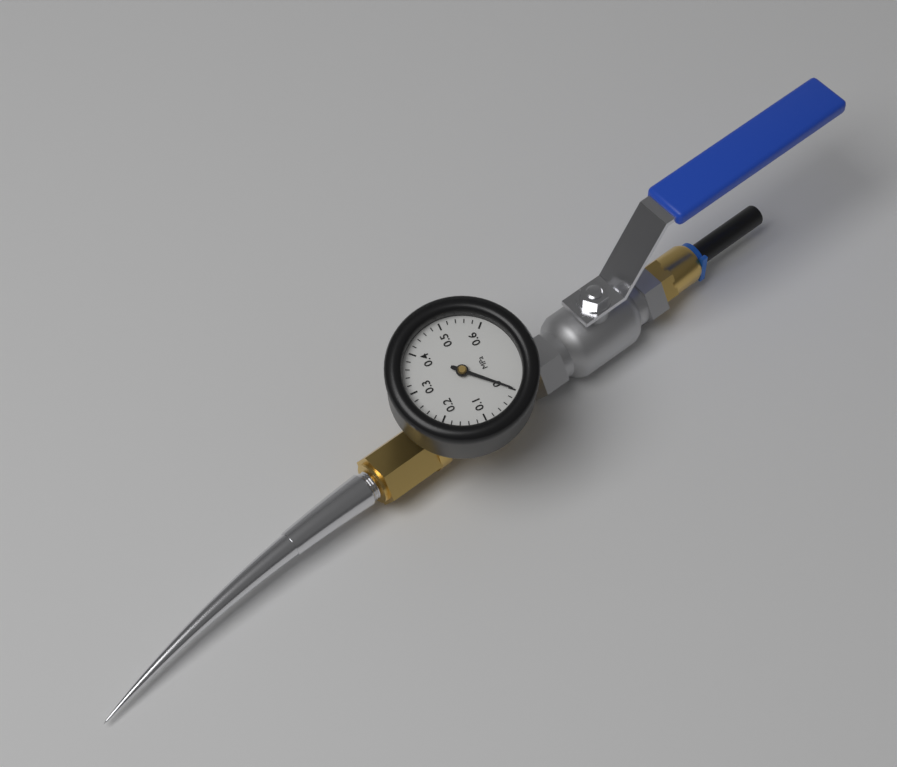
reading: 0.00 MPa
